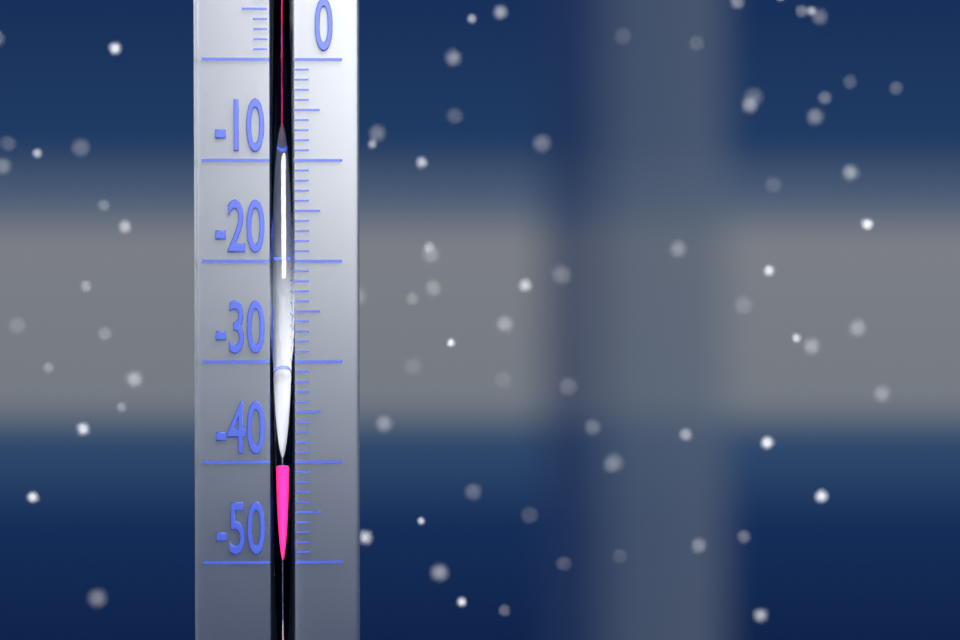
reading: -40 °C
